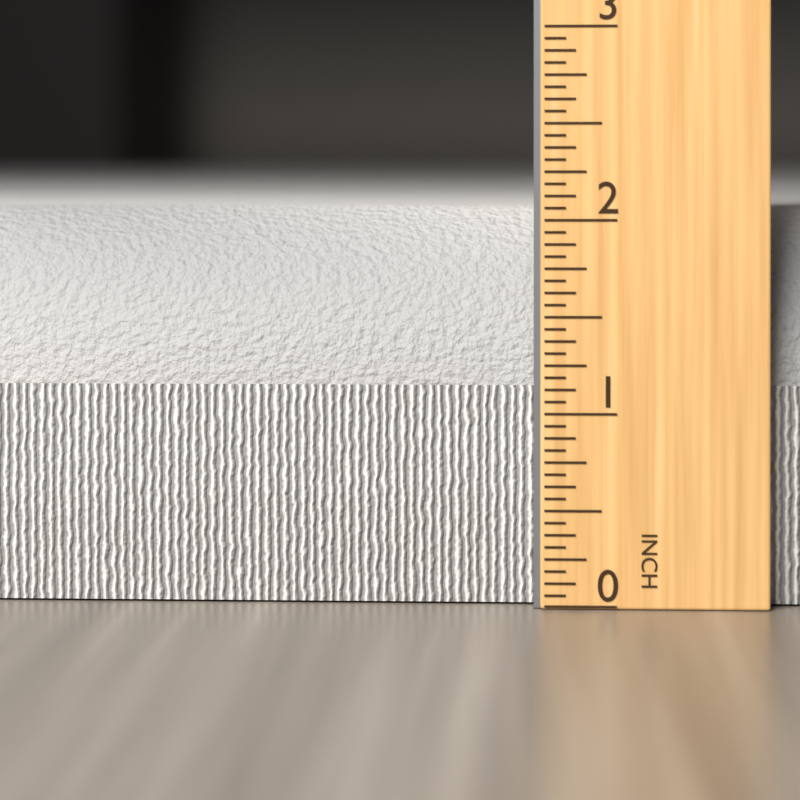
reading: 2.0625 in
